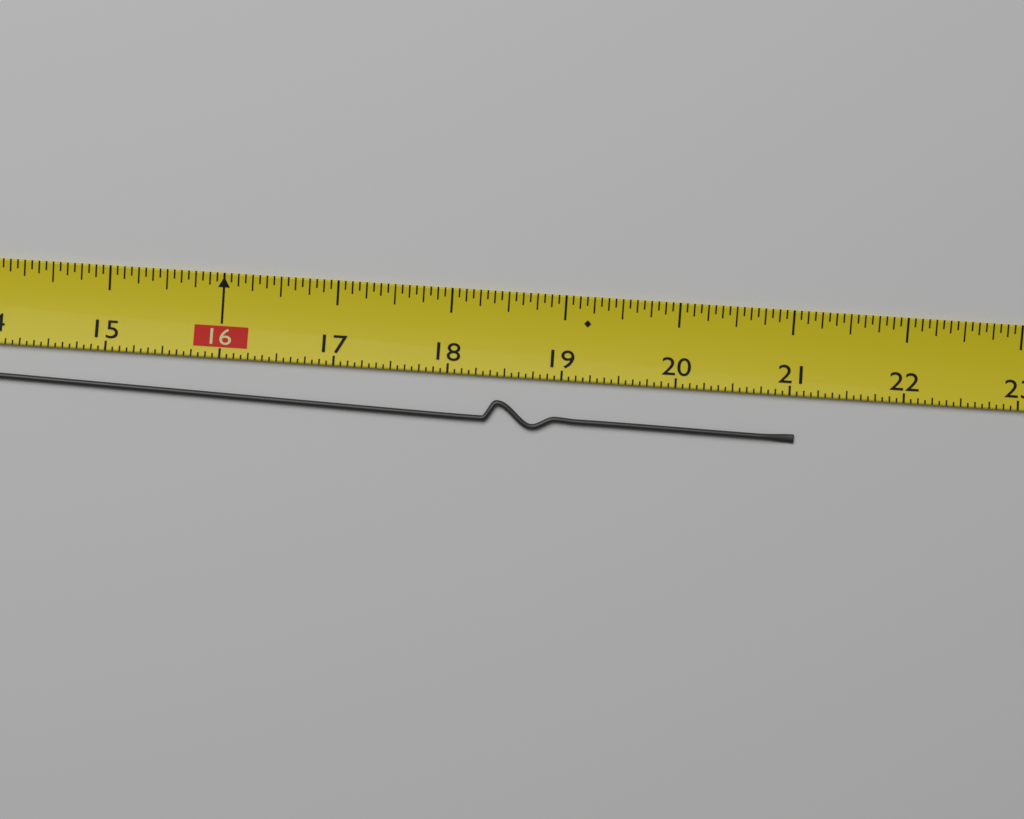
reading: 21.0625 (no unit)
